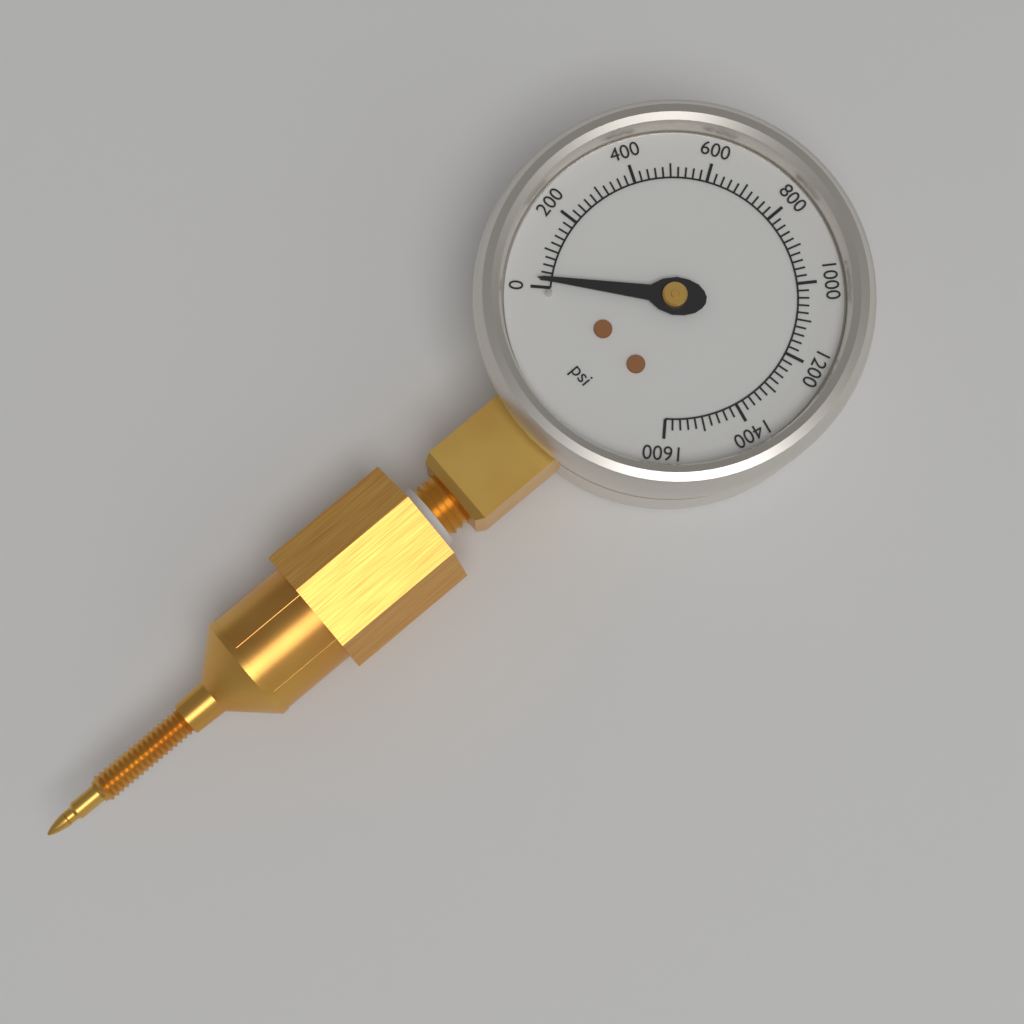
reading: 20 psi
